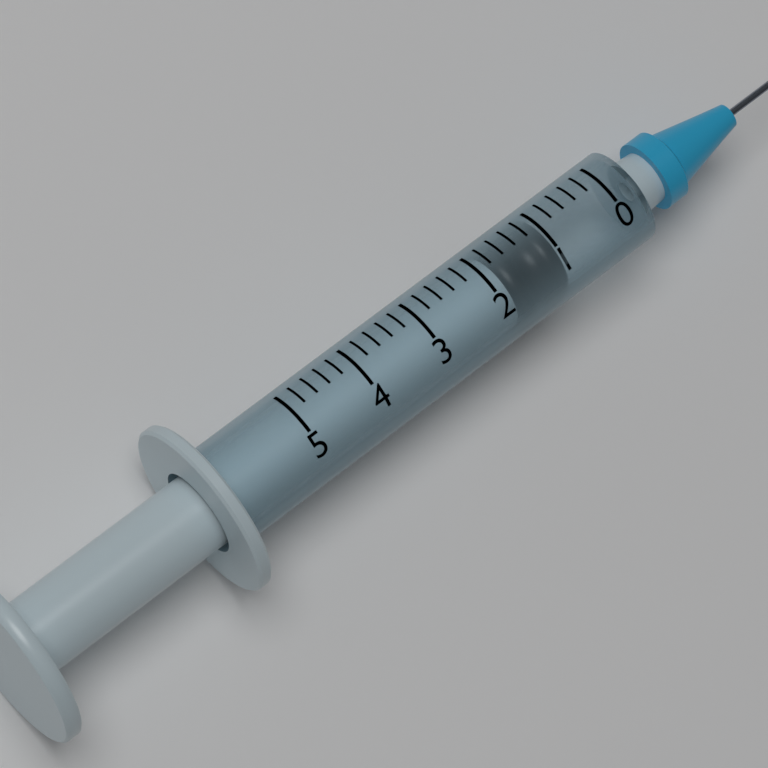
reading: 1.0 (no unit)
